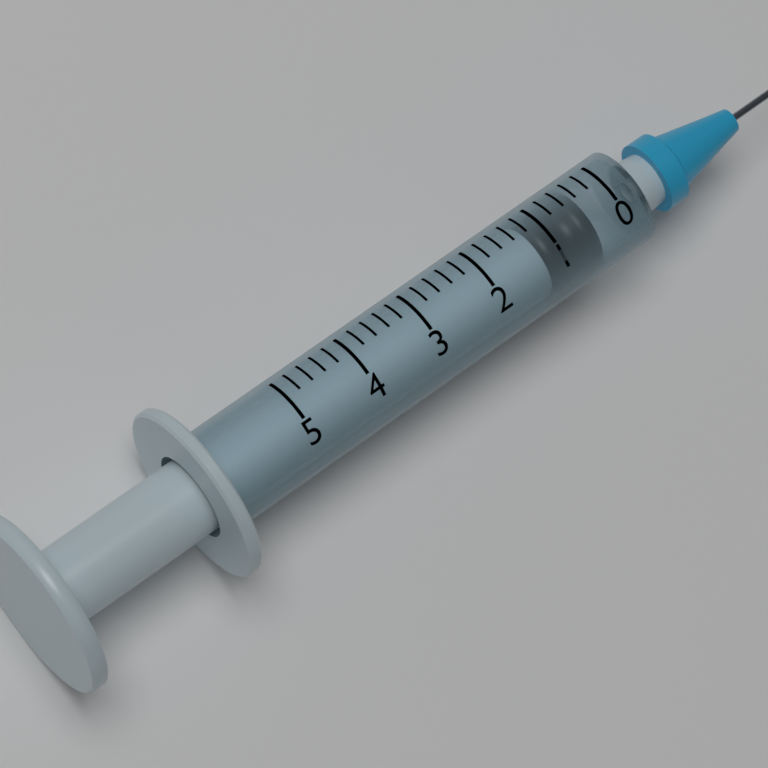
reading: 0.4 (no unit)
